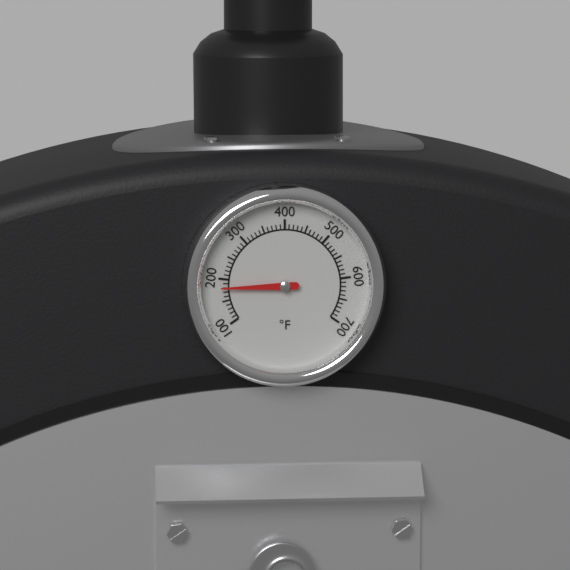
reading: 180 °F
